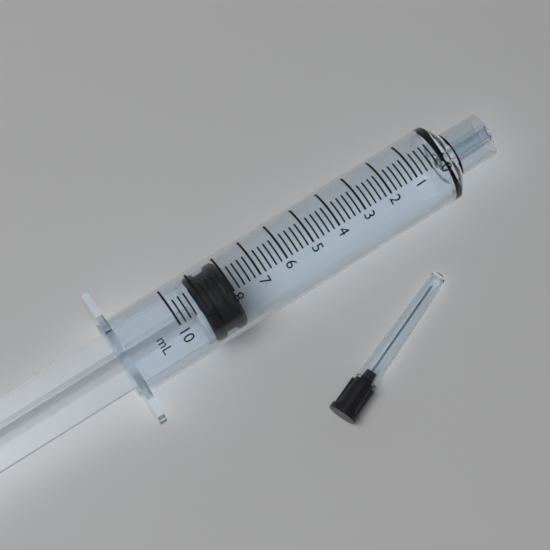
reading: 8.0 ml
